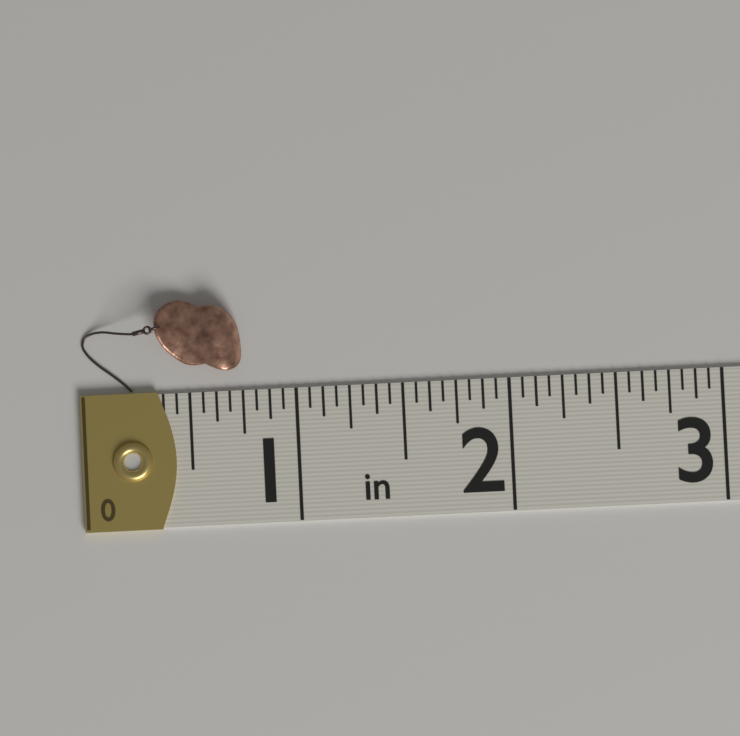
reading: 0.7500 in
